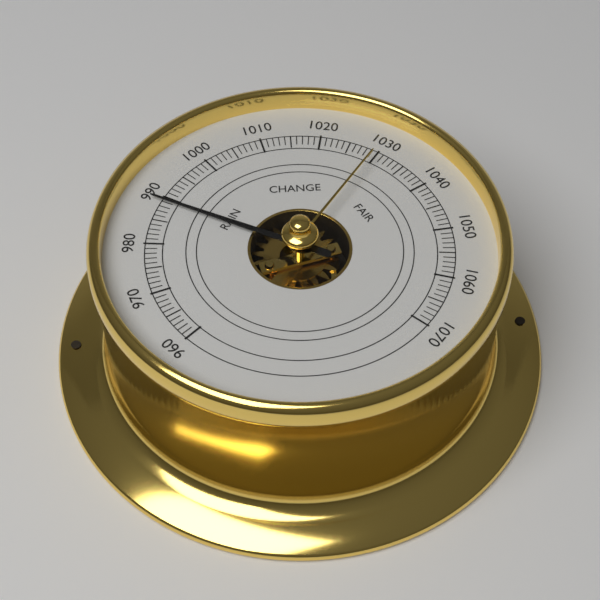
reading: 989 (no unit)
